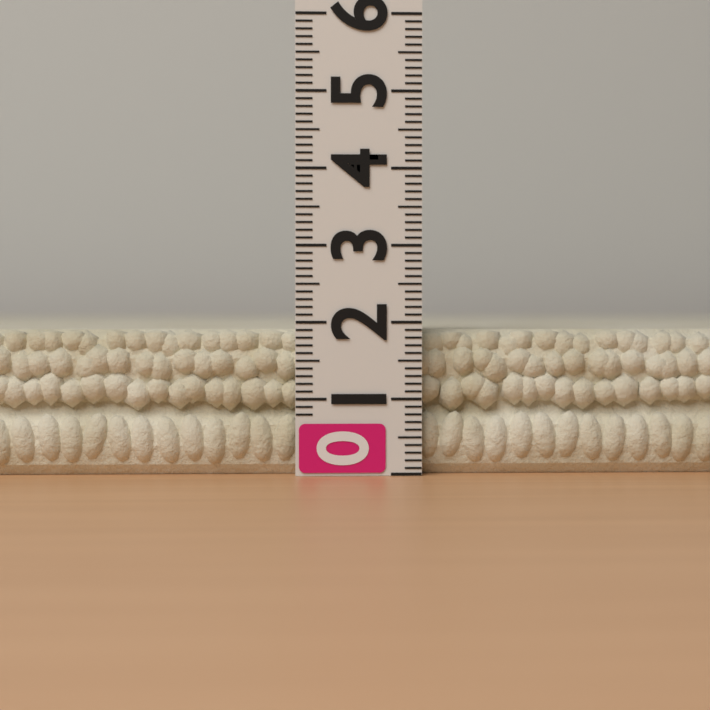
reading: 1.9 (no unit)
